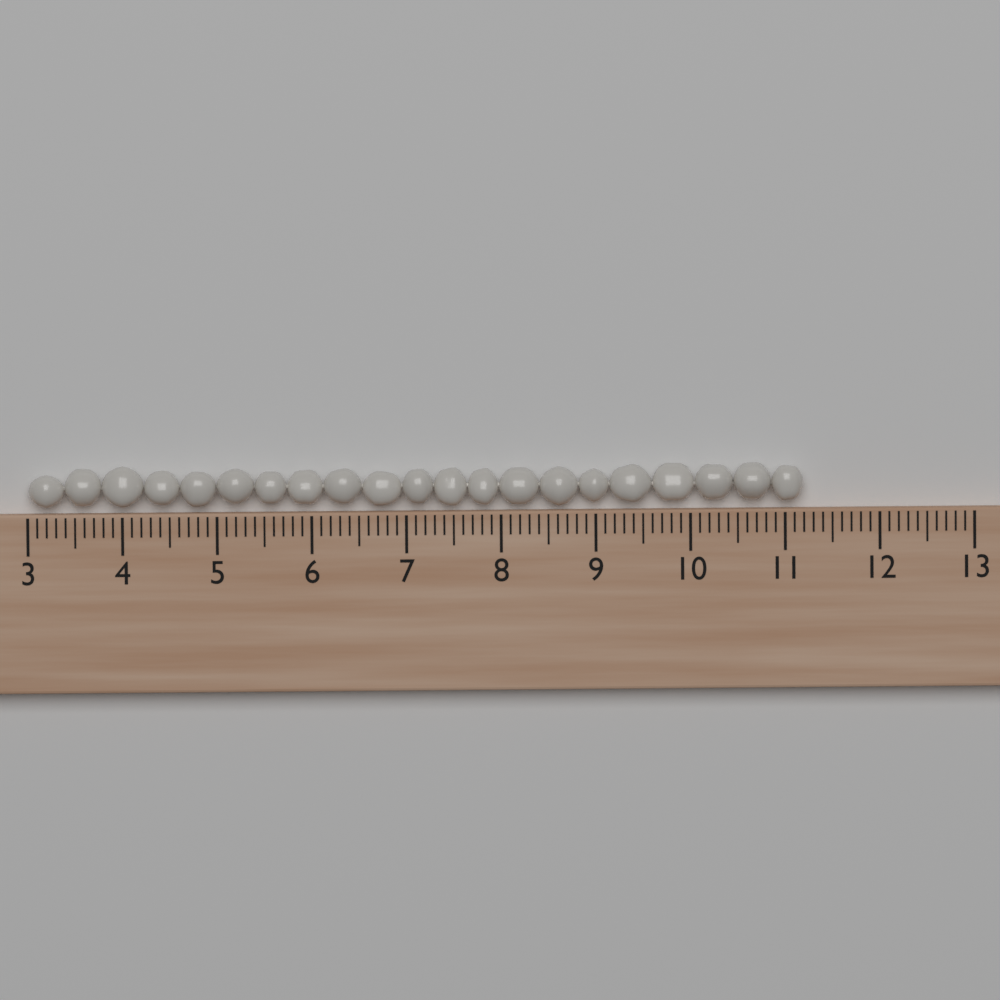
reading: 11.2 (no unit)
